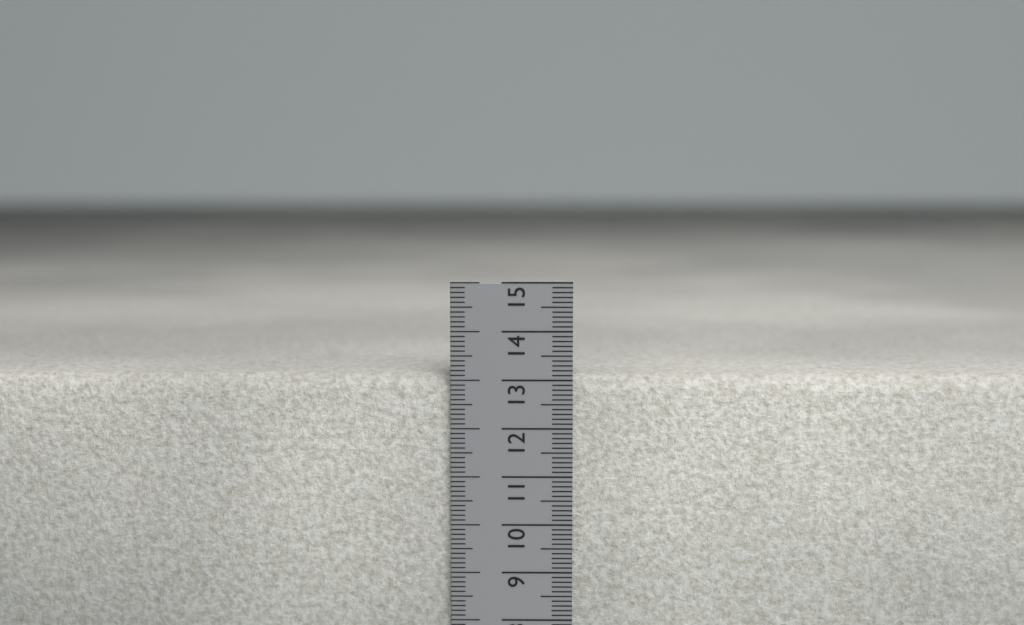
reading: 13.1 cm
